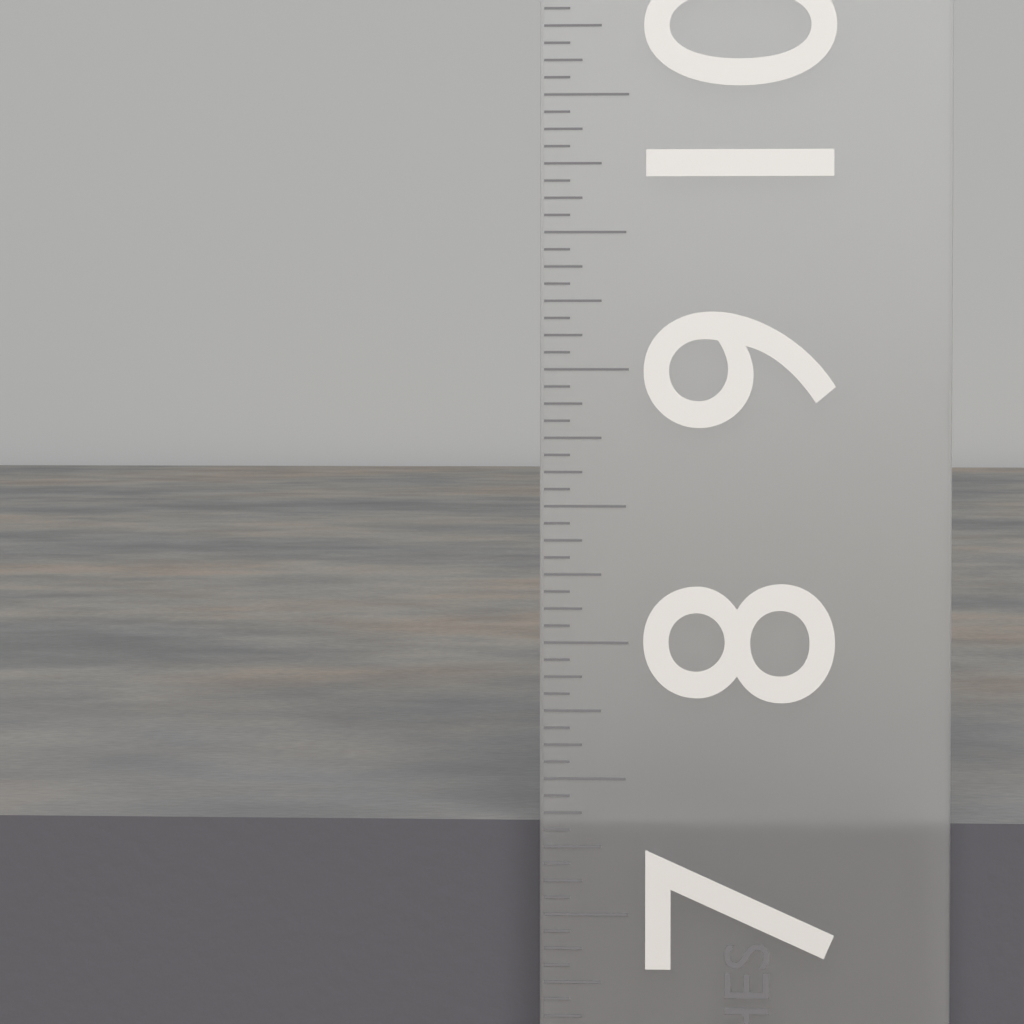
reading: 7.3125 in
